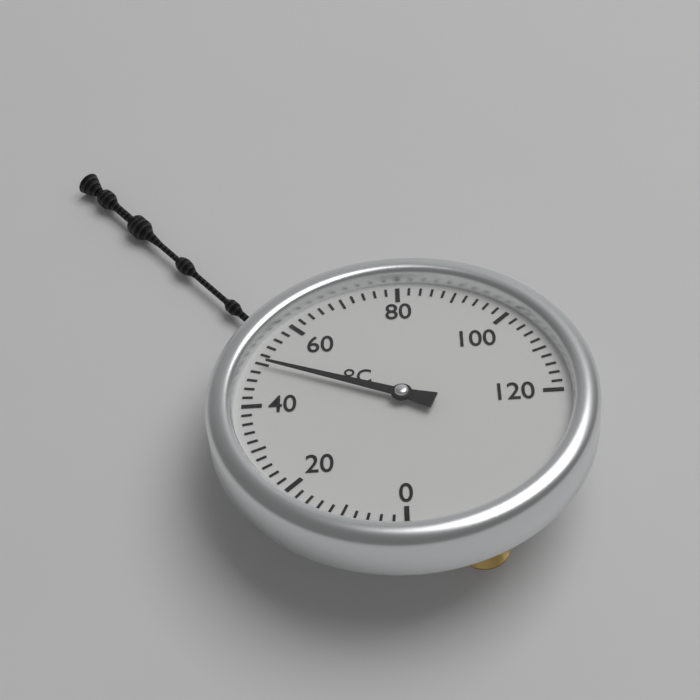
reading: 50 °C
